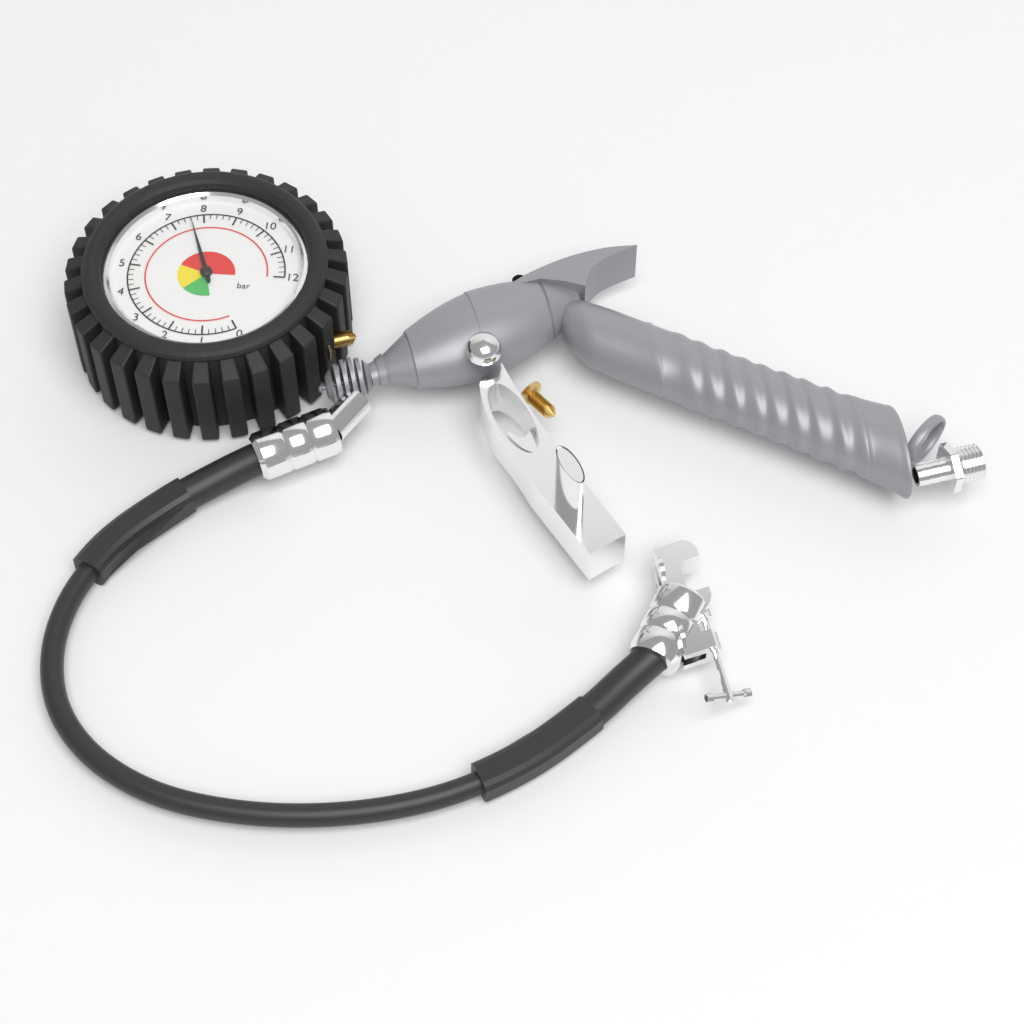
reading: 7.6 bar
